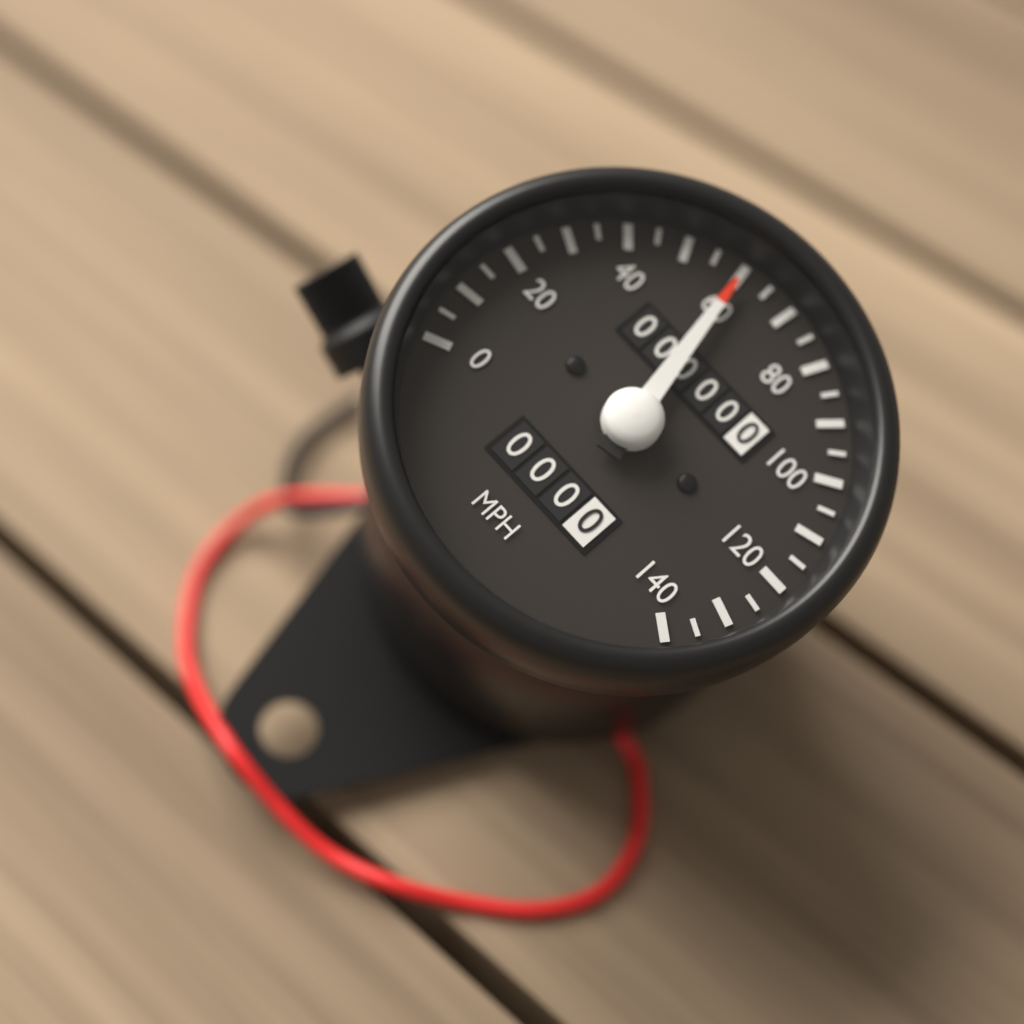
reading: 60 mph
